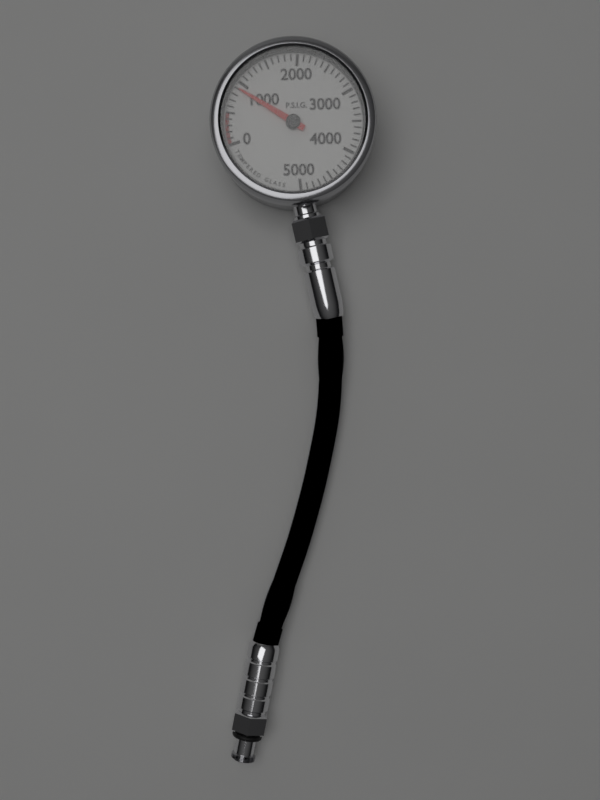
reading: 900 psig
